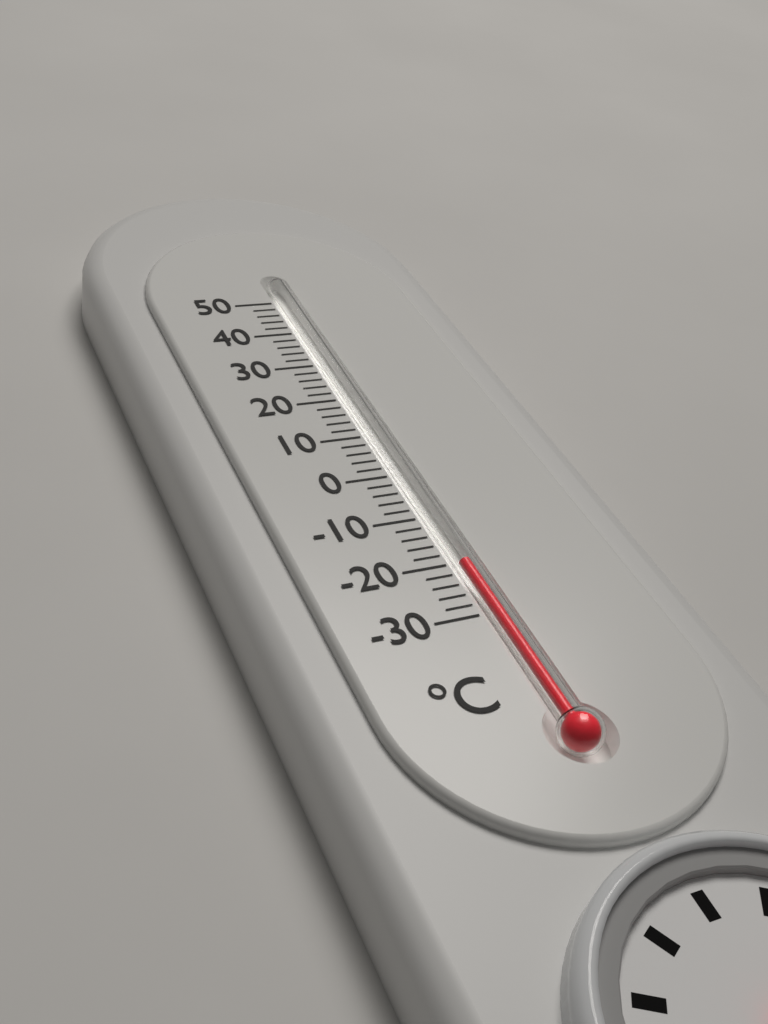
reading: -20 °C
